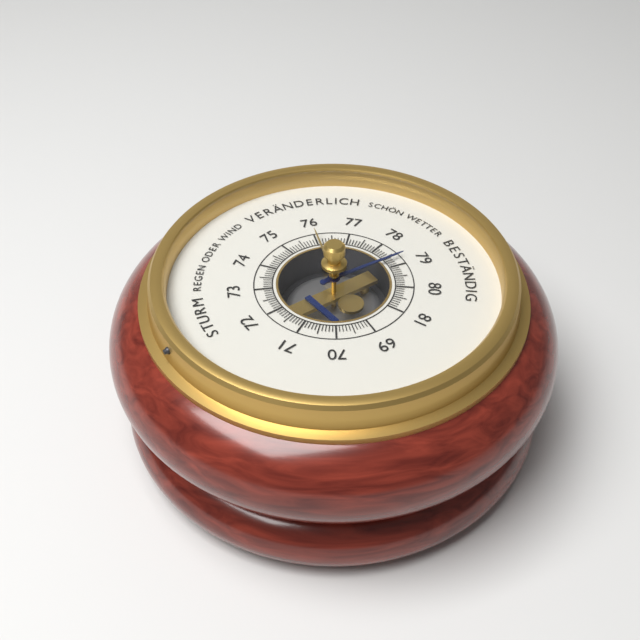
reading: 78.7 (no unit)
